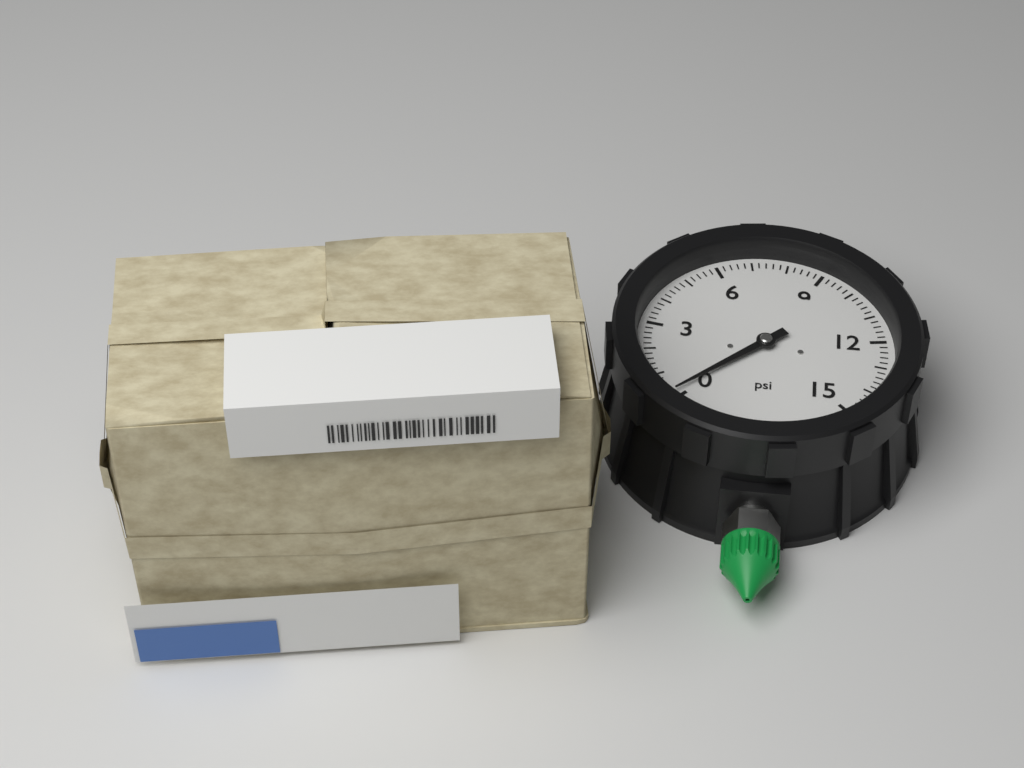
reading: 0.2 psi
